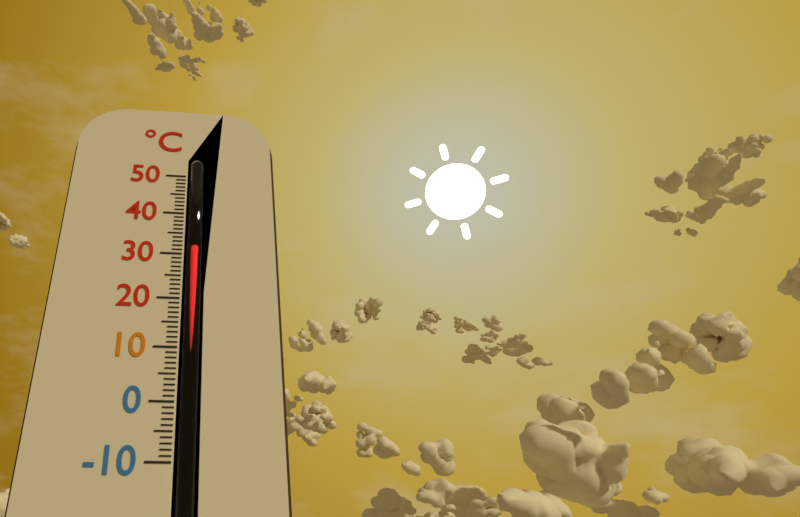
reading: 32 °C
